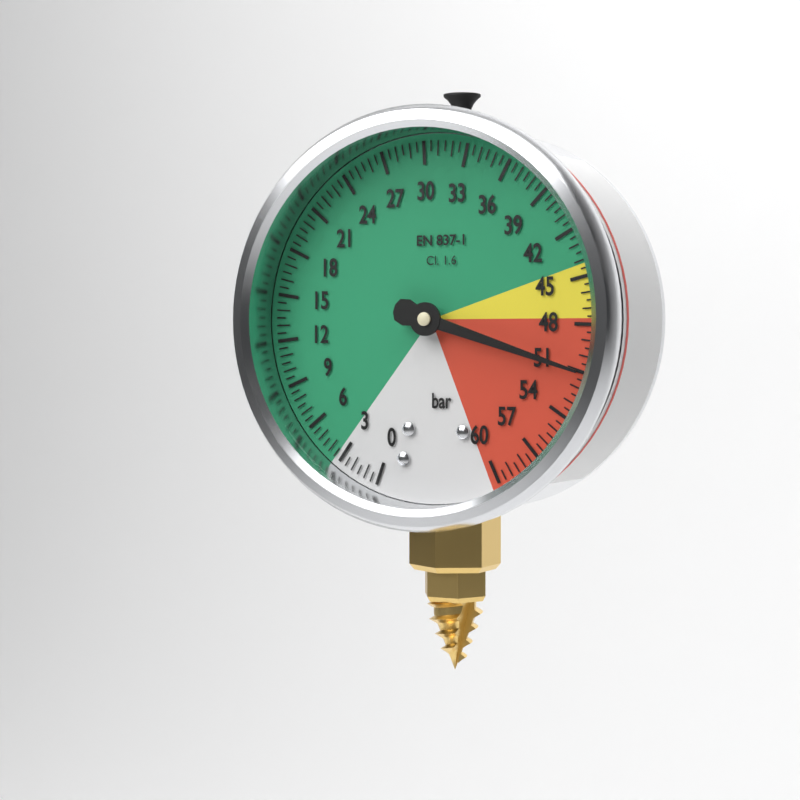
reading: 51.0 bar
